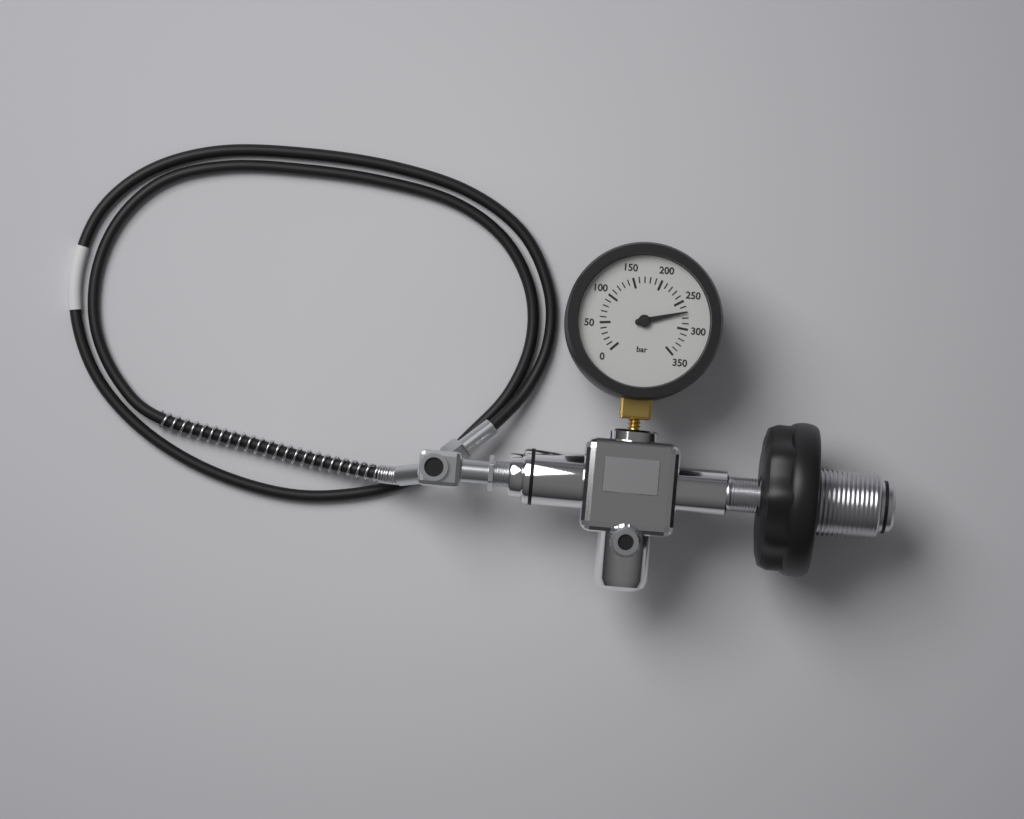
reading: 270 bar
